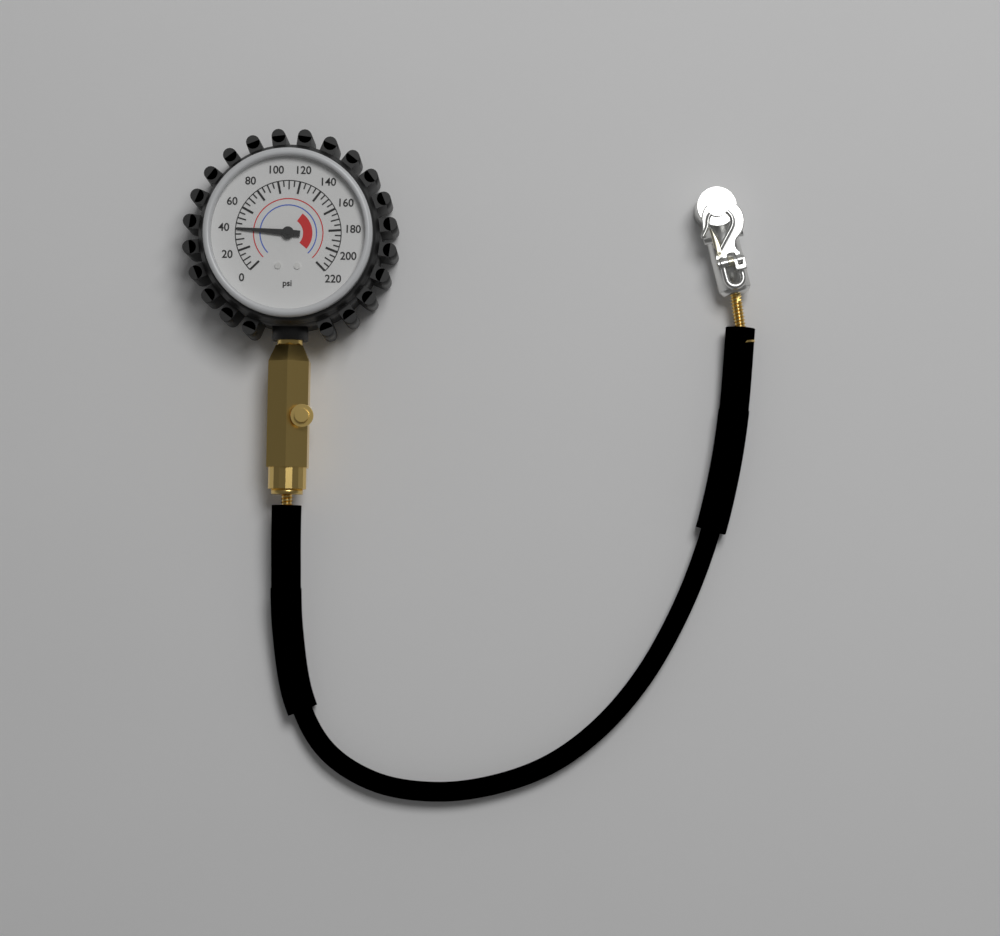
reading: 40 psi
